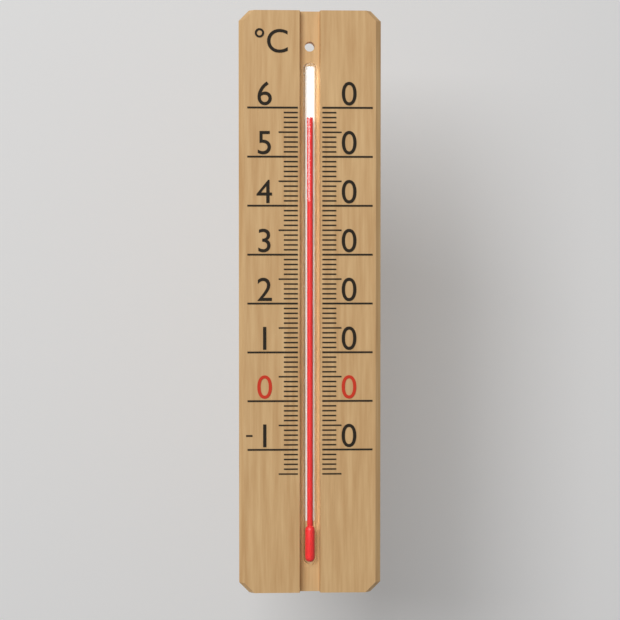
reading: 58 °C
